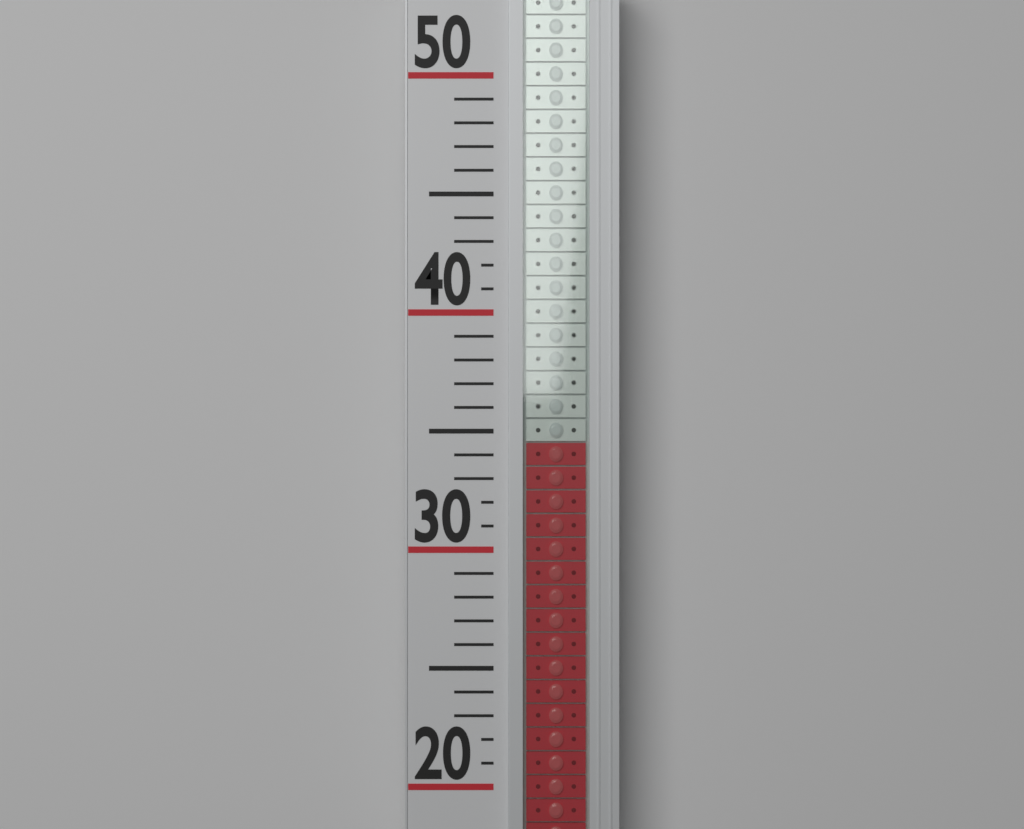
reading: 34.5 (no unit)
